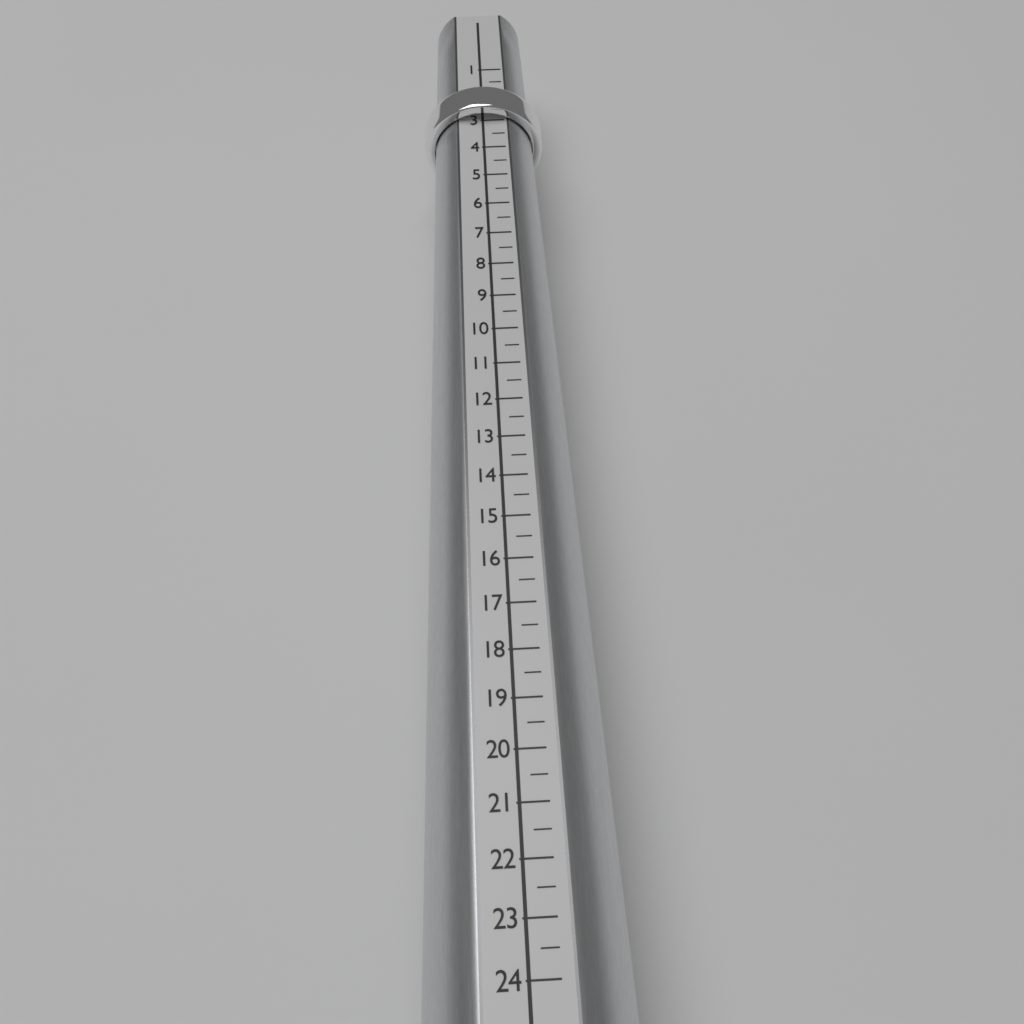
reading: 3.0 (no unit)
